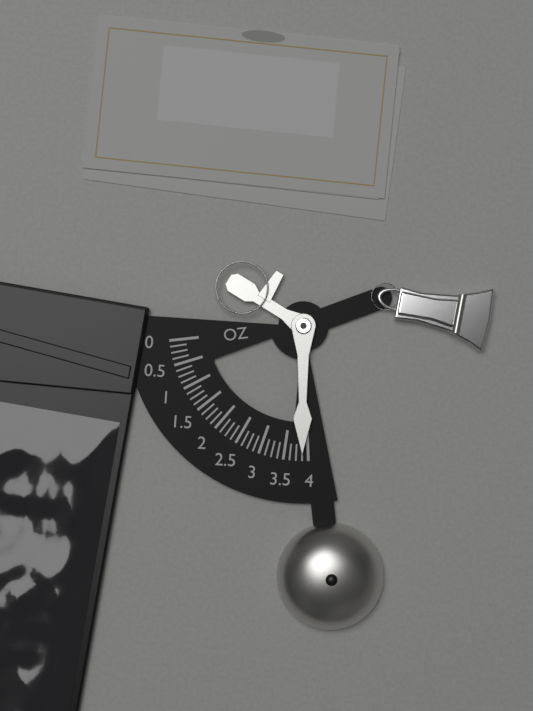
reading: 3.875 oz
